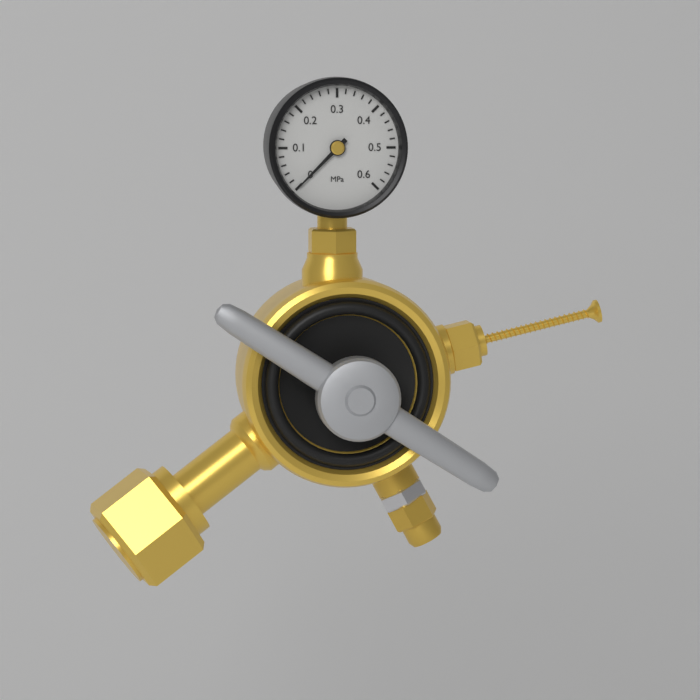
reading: 0.00 MPa
